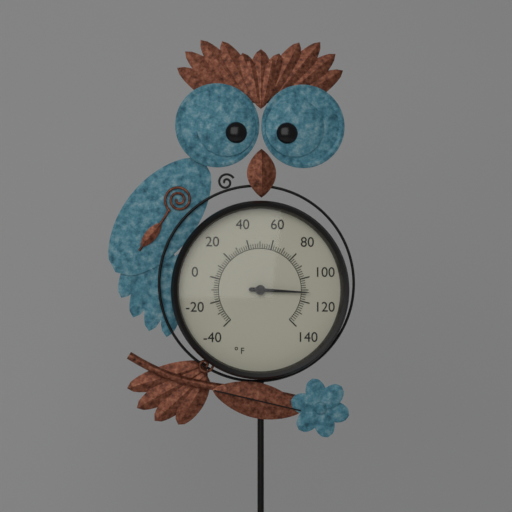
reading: 112 °F
